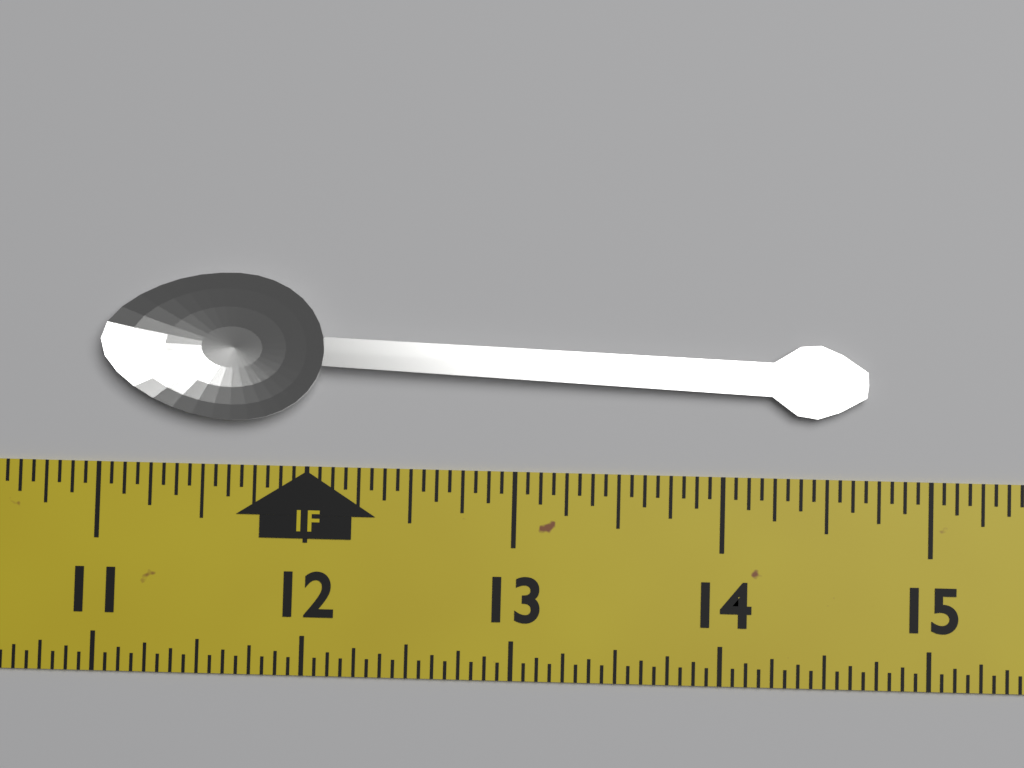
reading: 14.6875 in
